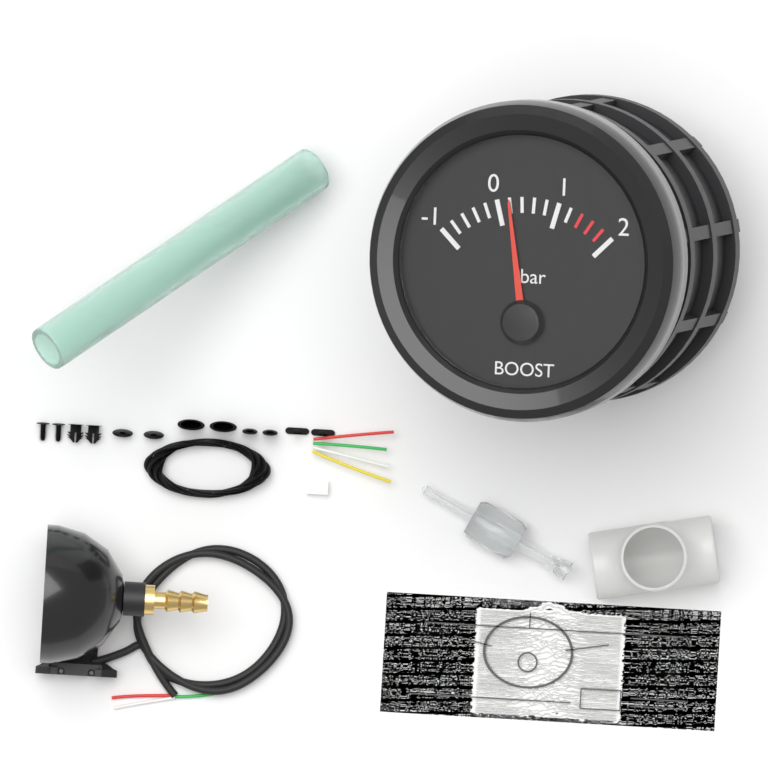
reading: 0.2 bar
